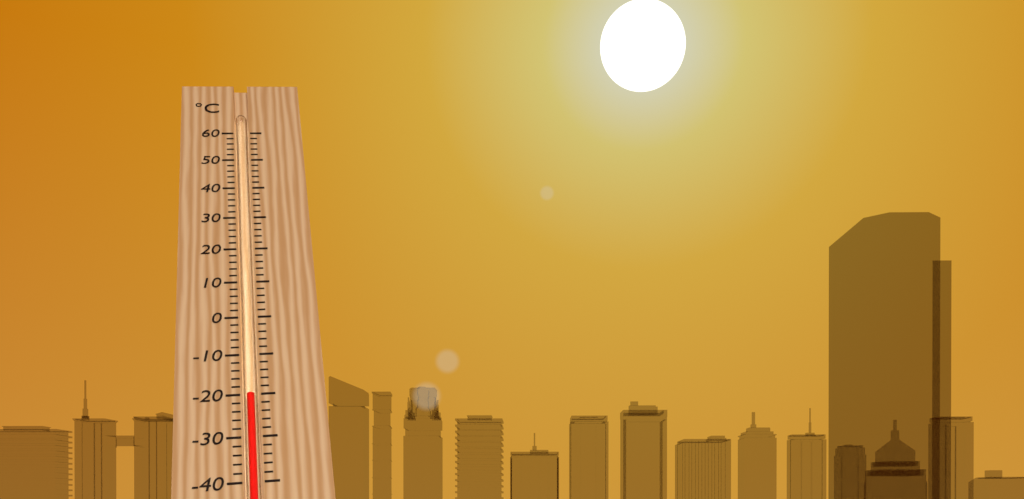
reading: -20 °C
